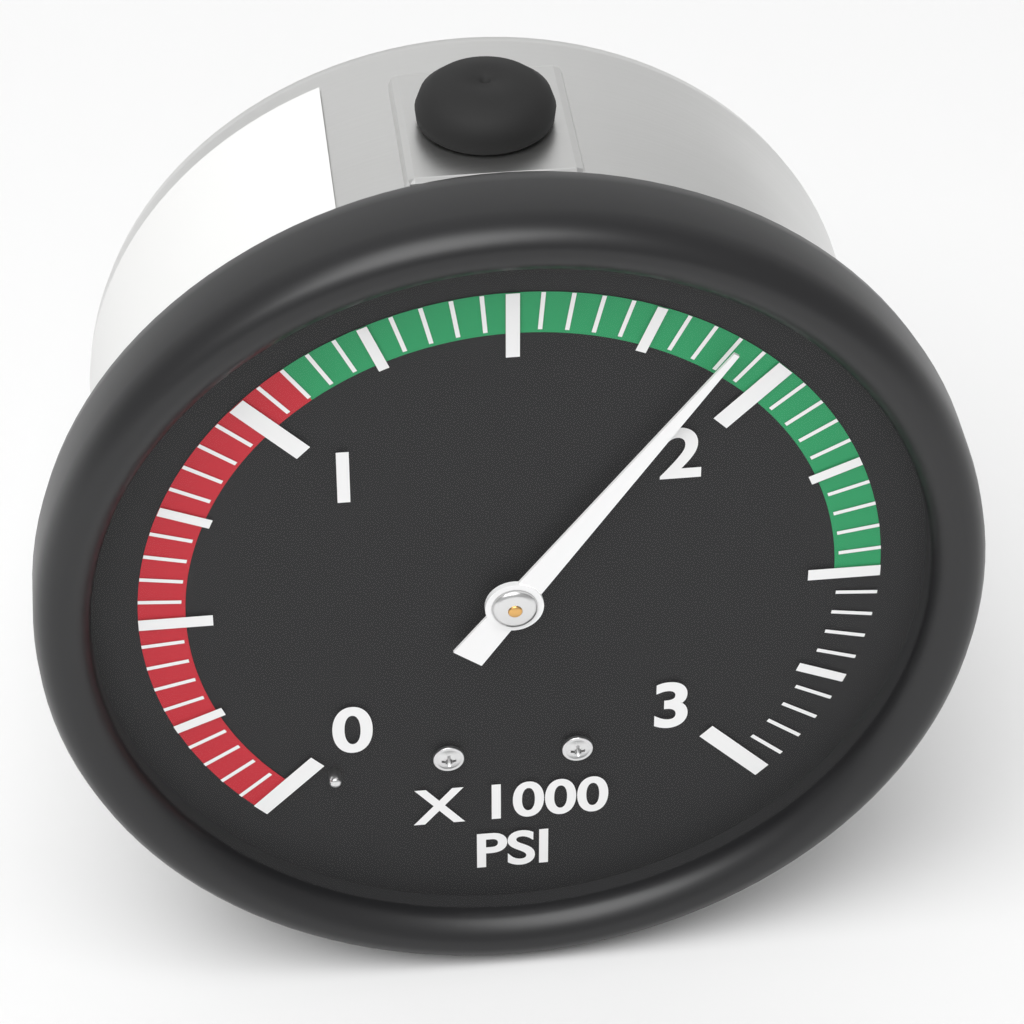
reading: 1900 psi
